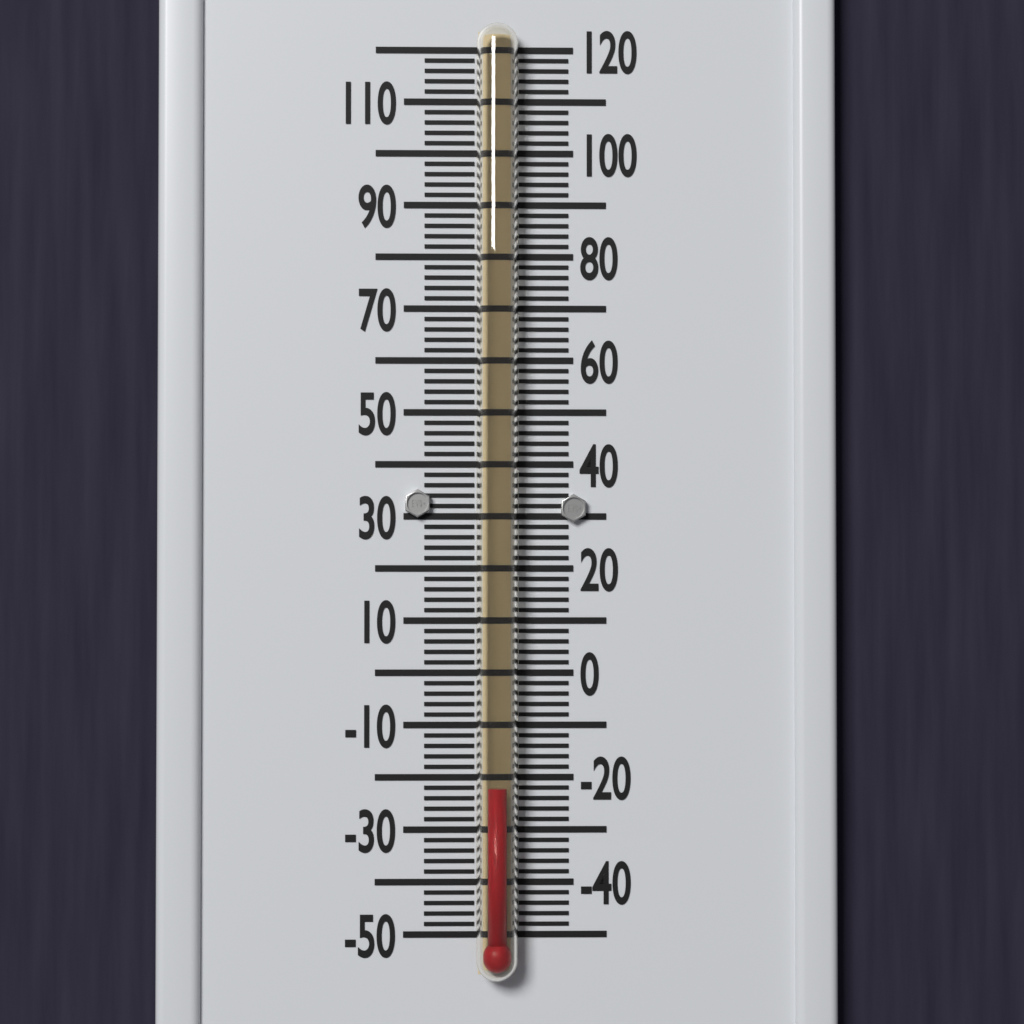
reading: -22 °F
